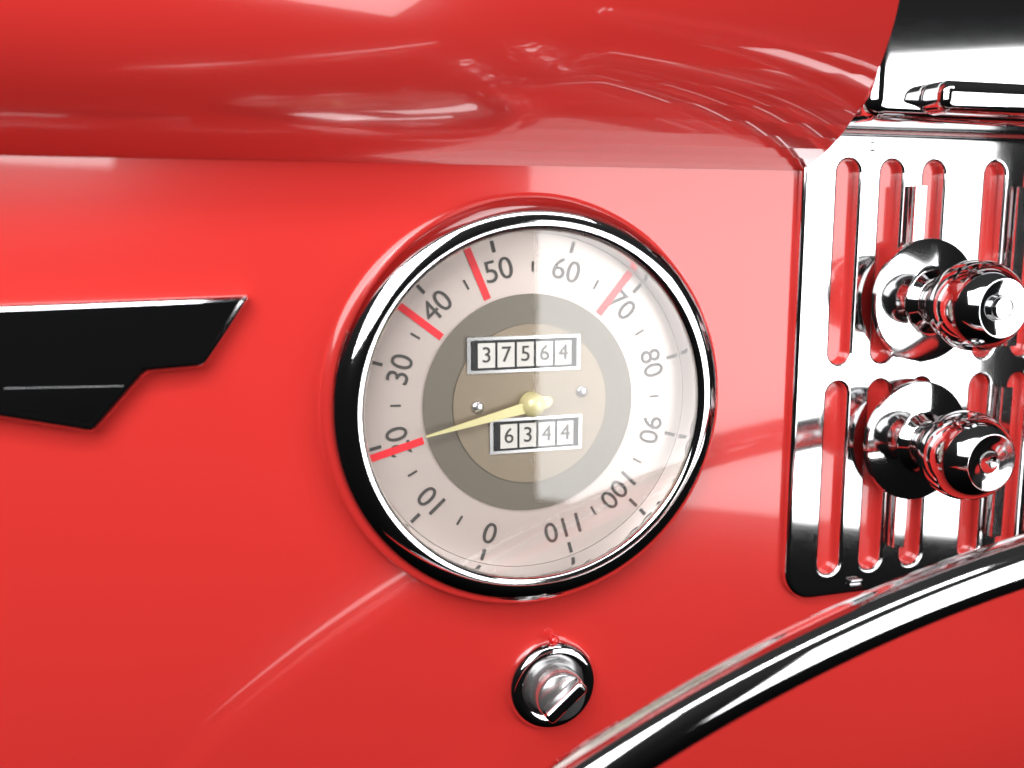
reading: 20 mph
